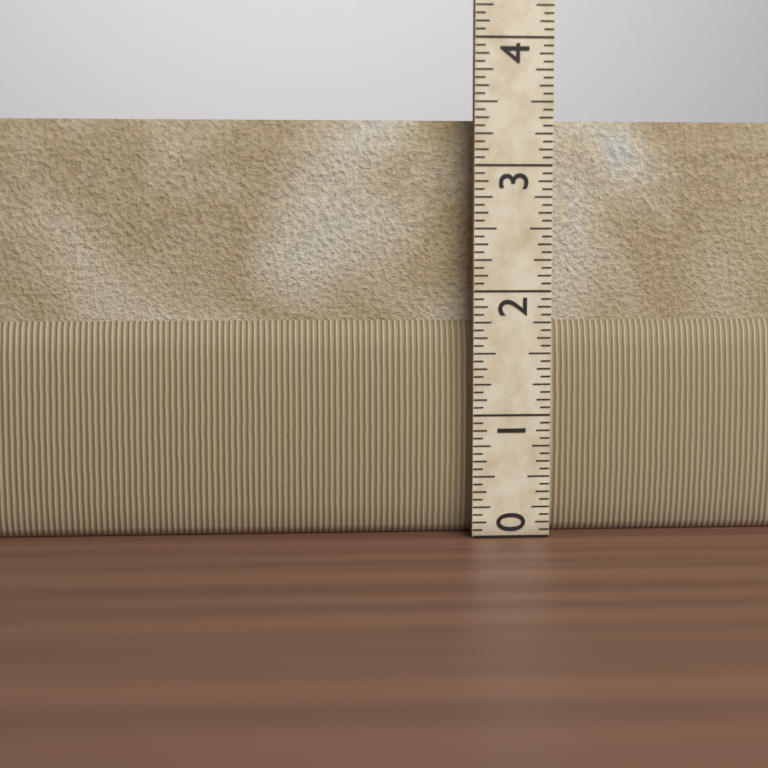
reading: 3.3750 (no unit)
